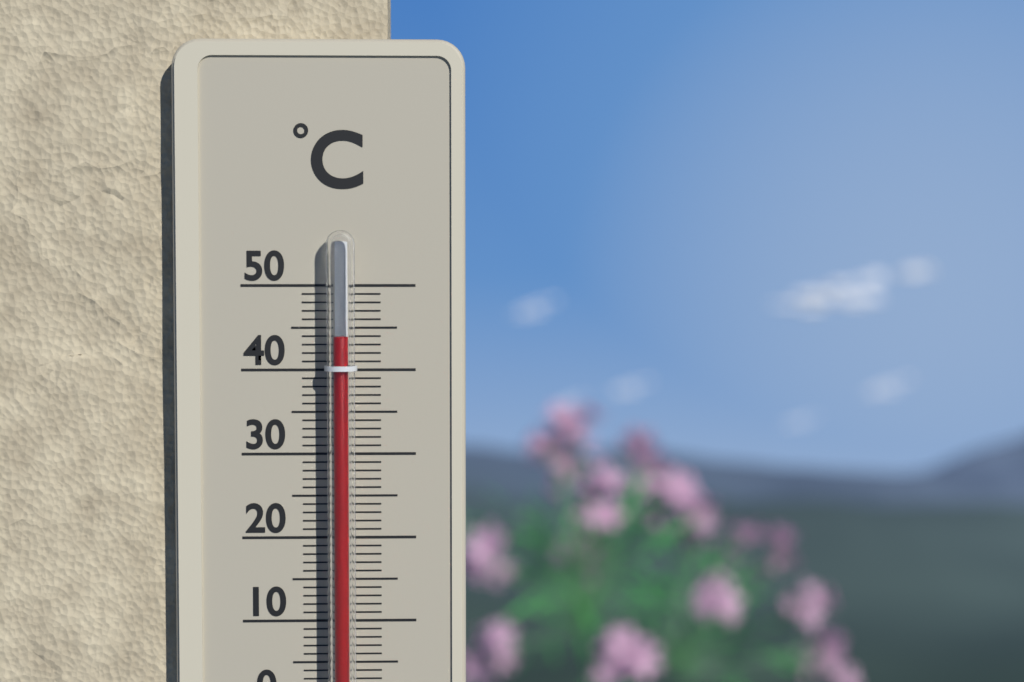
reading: 44 °C
